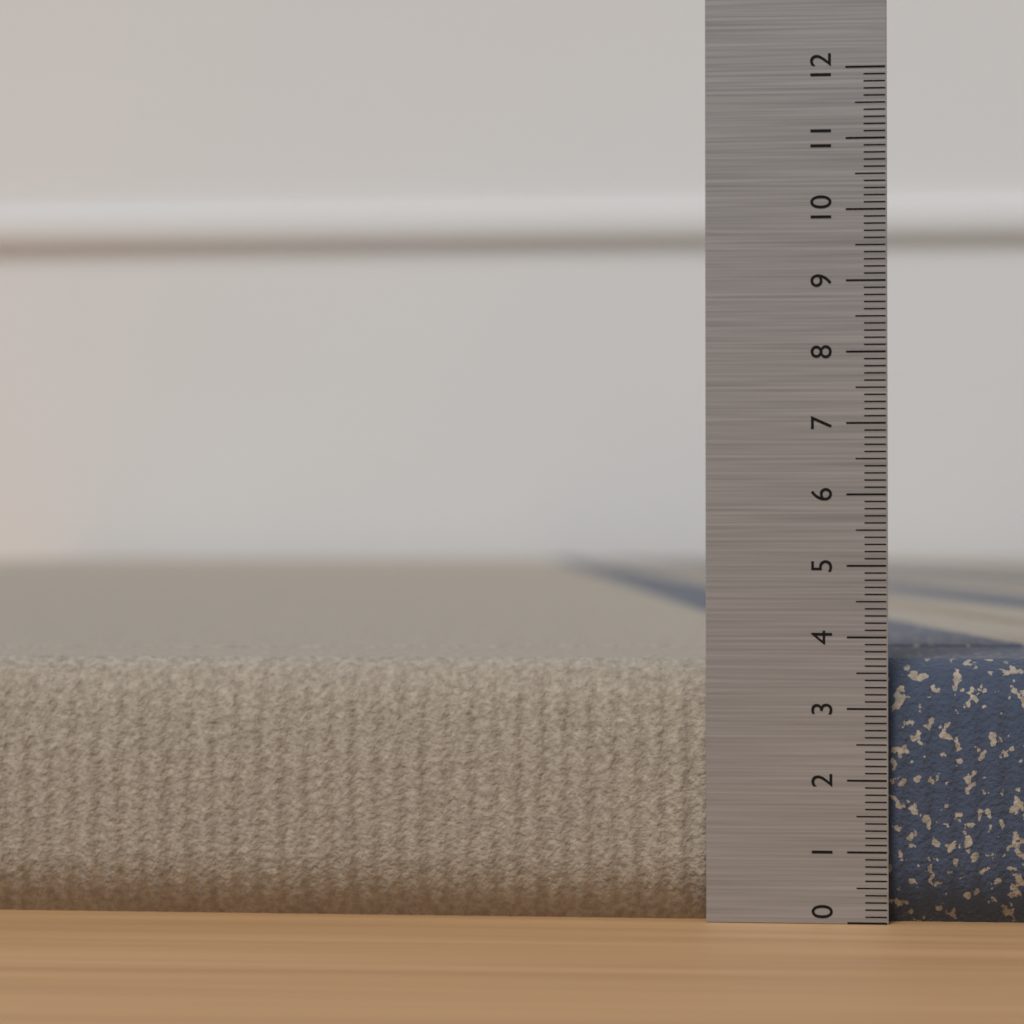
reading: 3.7 (no unit)
